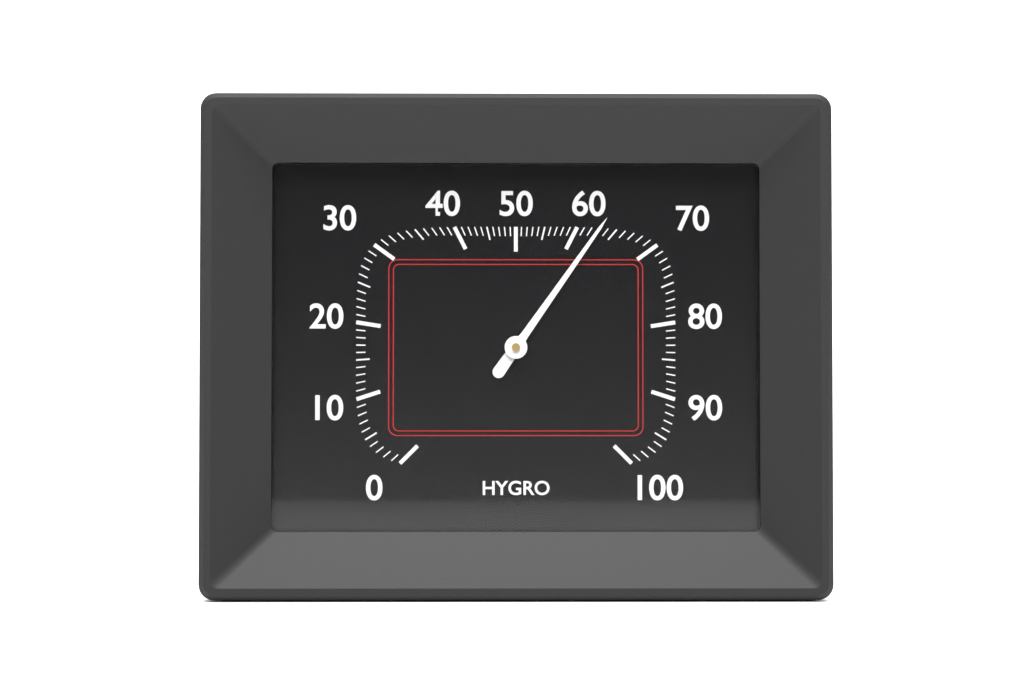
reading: 63 %
